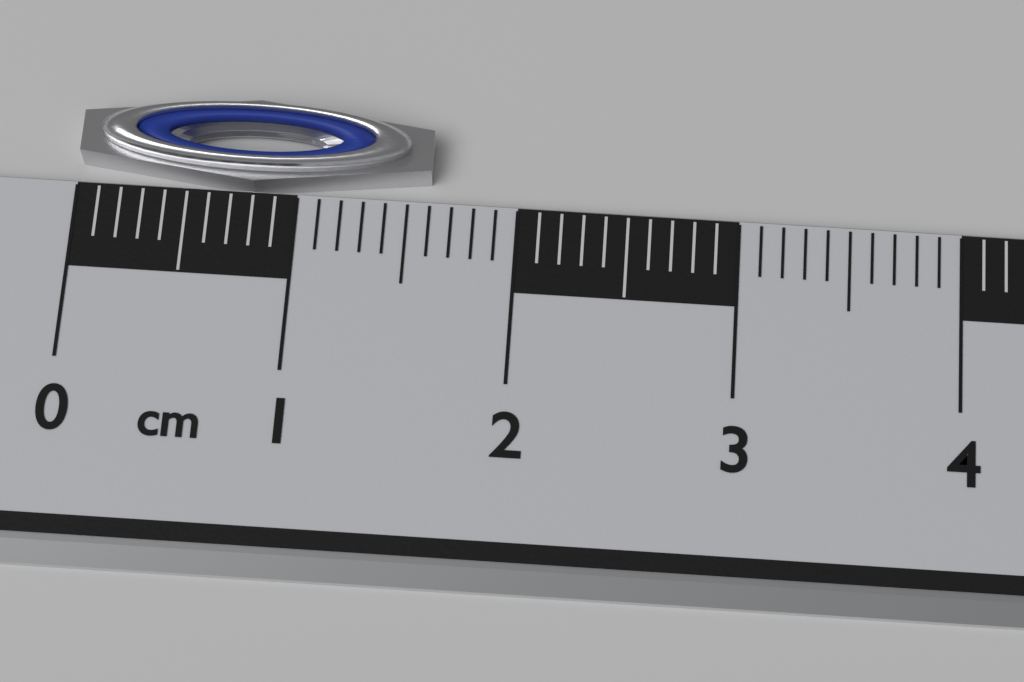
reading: 1.6 cm
